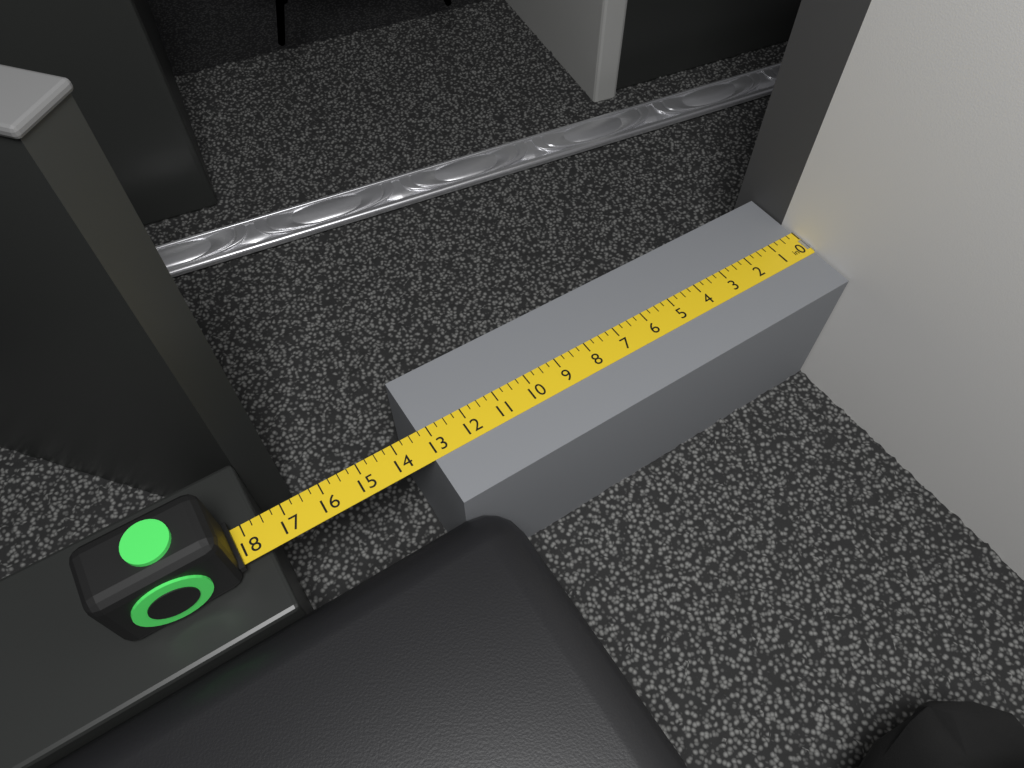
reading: 13.25 in
